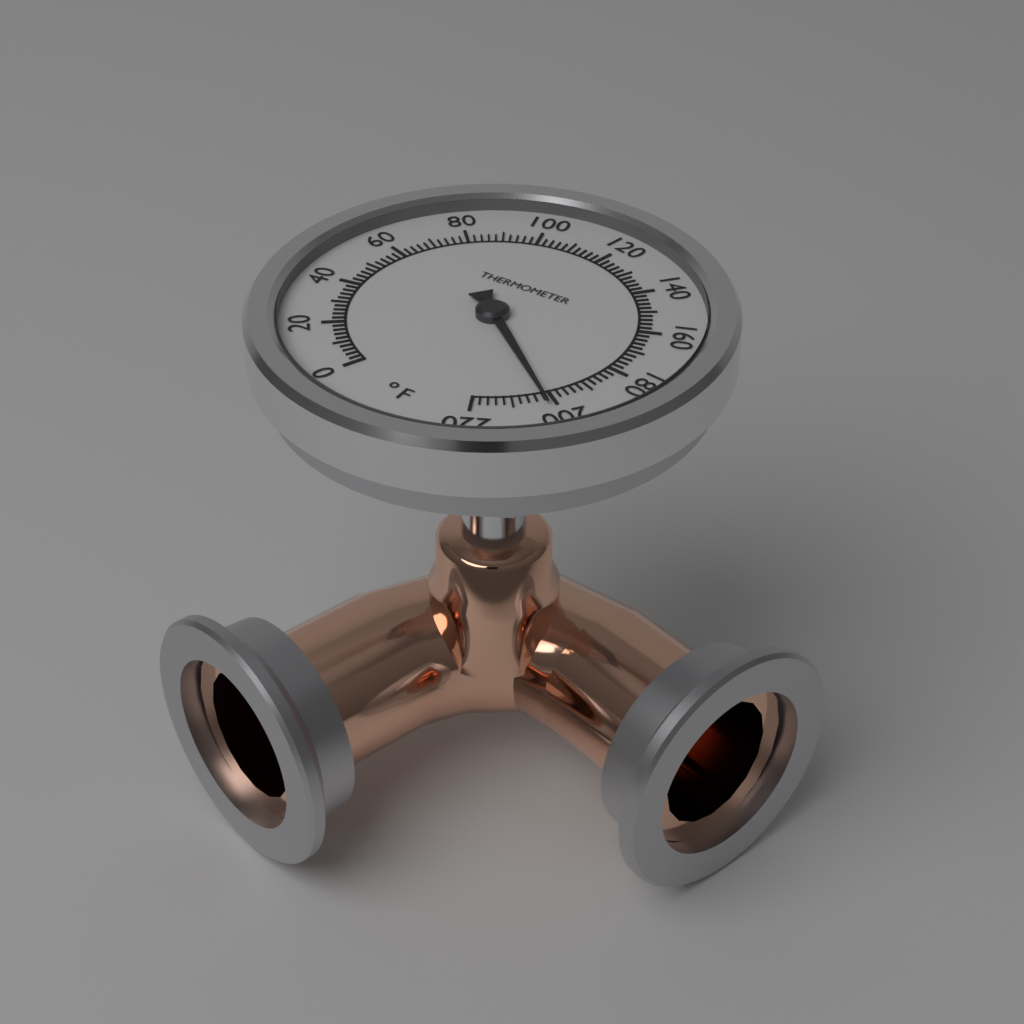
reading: 202 °F
